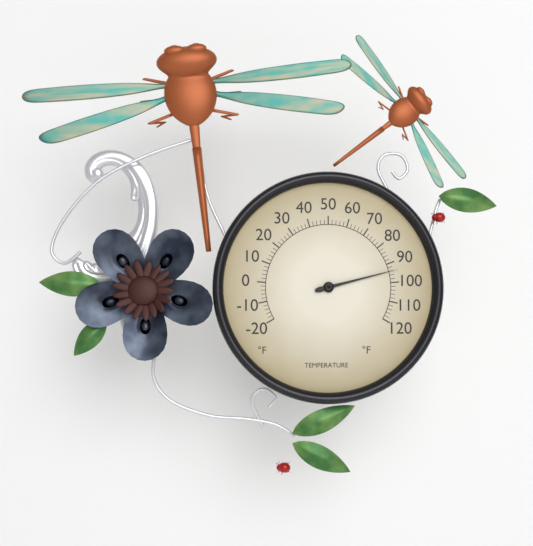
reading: 94 °F
